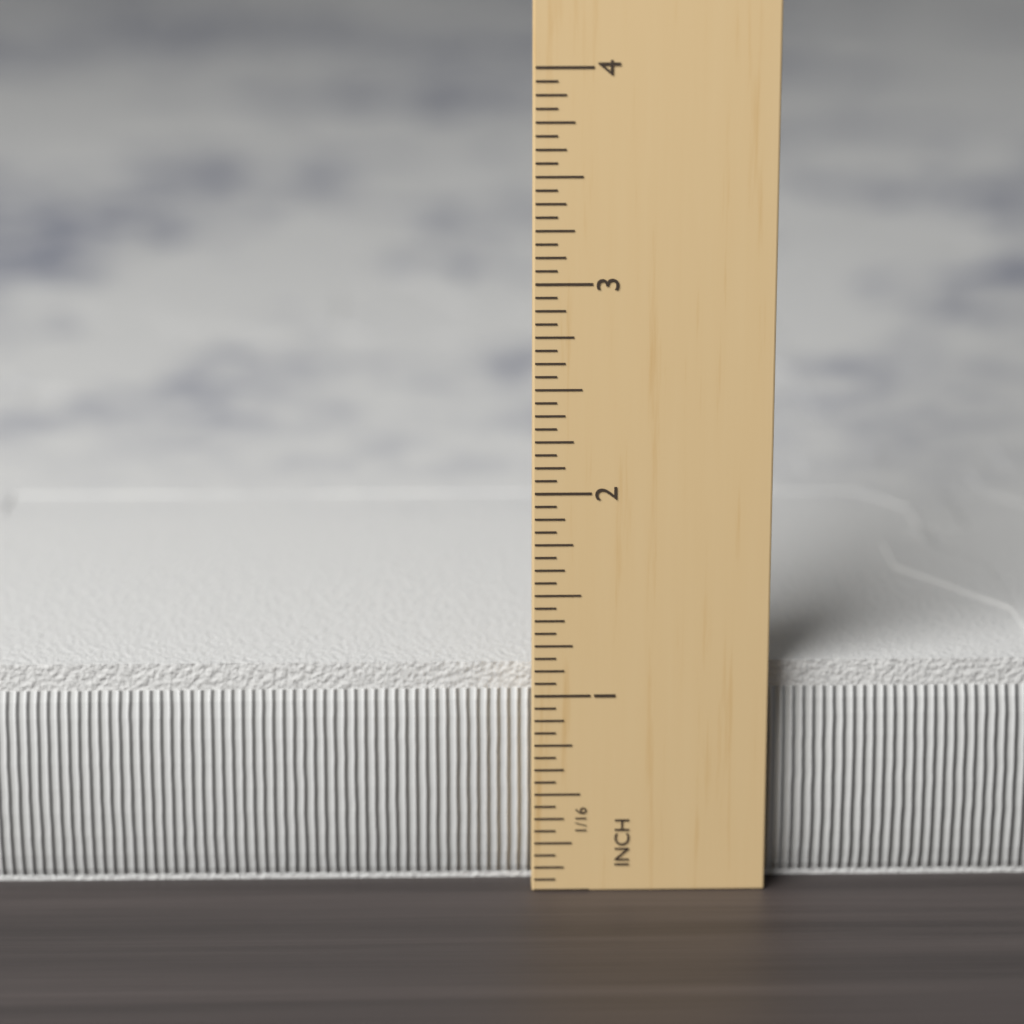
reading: 1.1250 in
